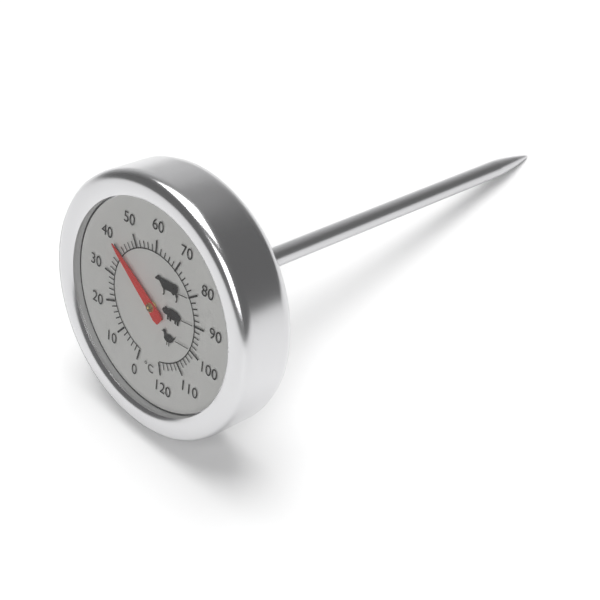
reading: 40 °C
